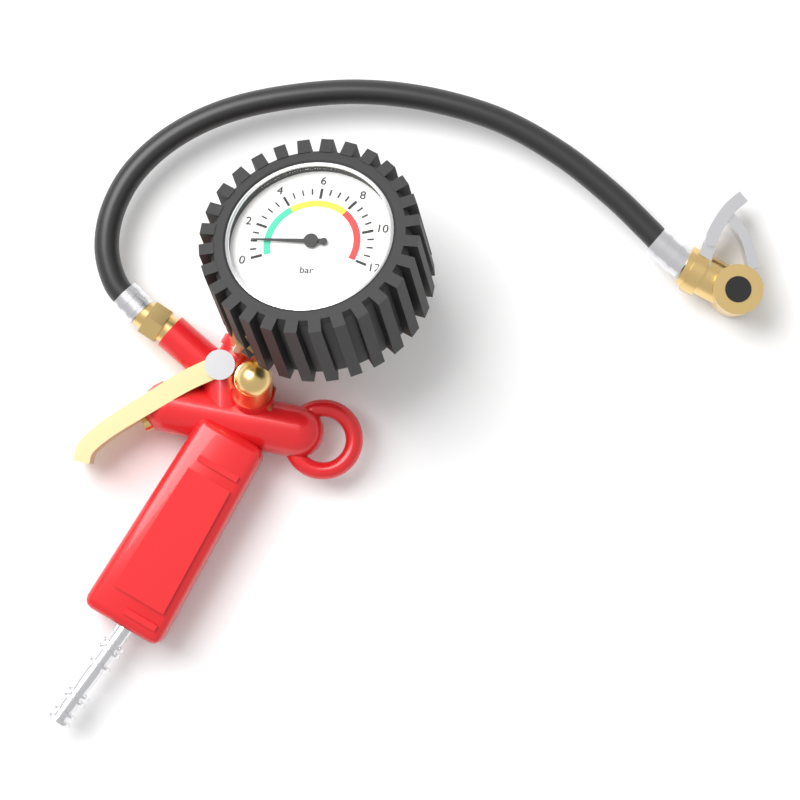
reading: 1.0 bar
